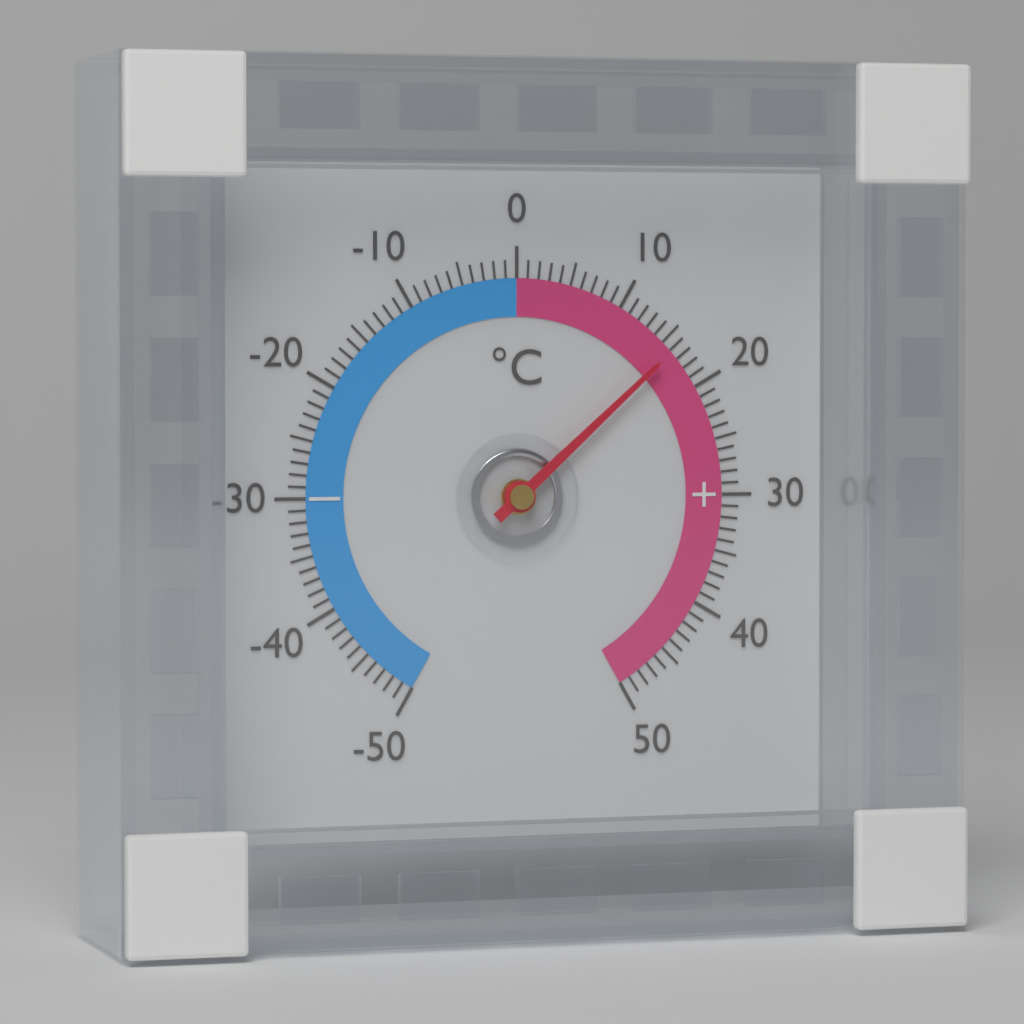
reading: 16 °C
